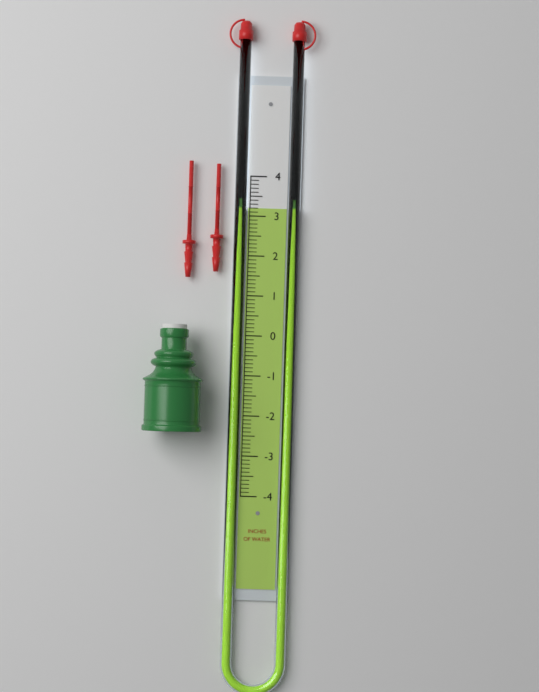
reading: 3.2 in
